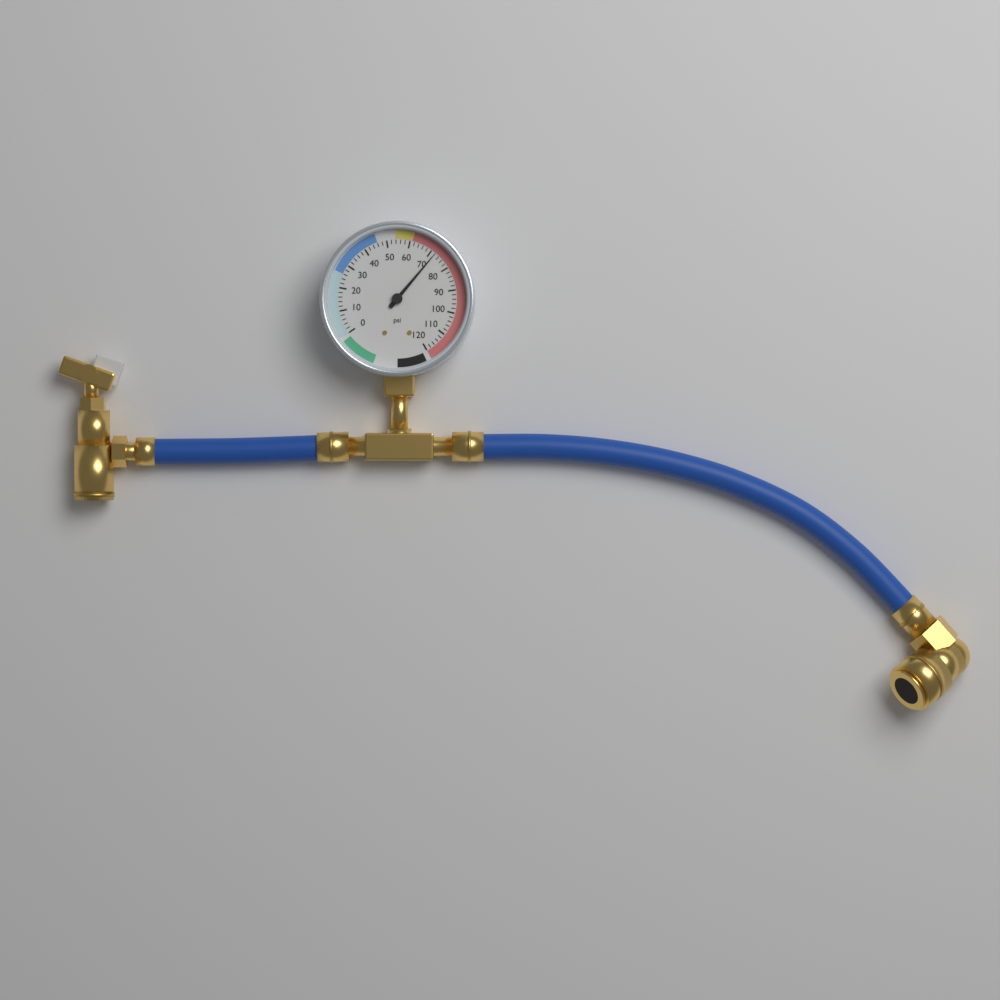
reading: 72 psi
